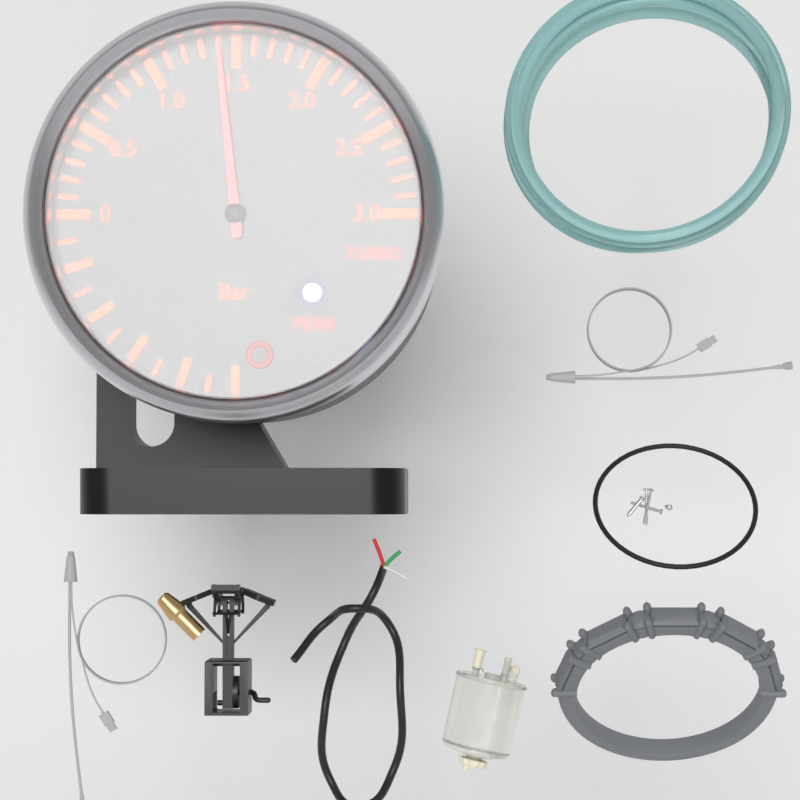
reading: 1.4 bar
